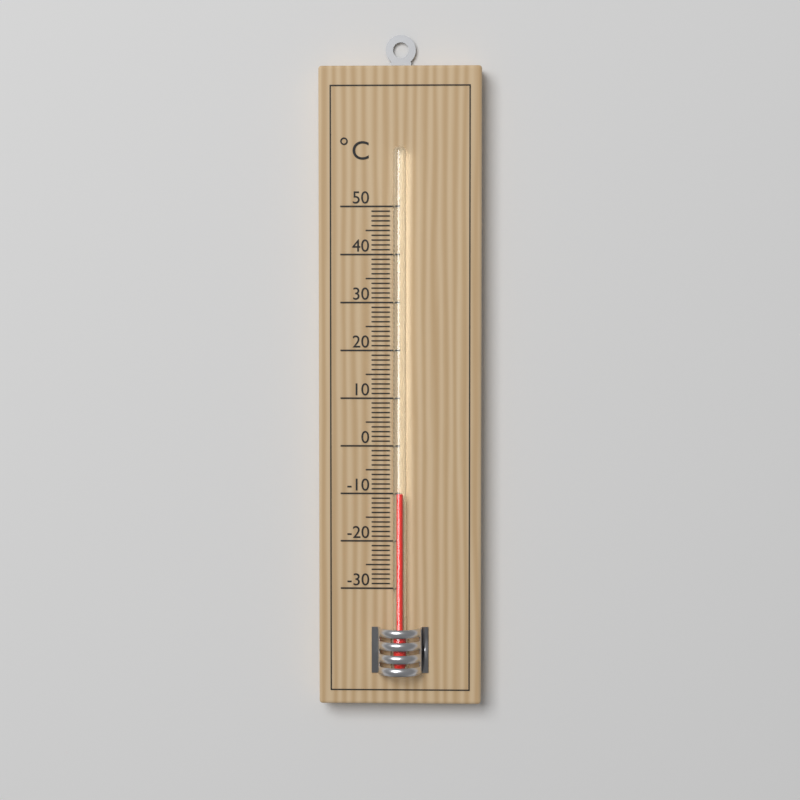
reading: -10 °C
